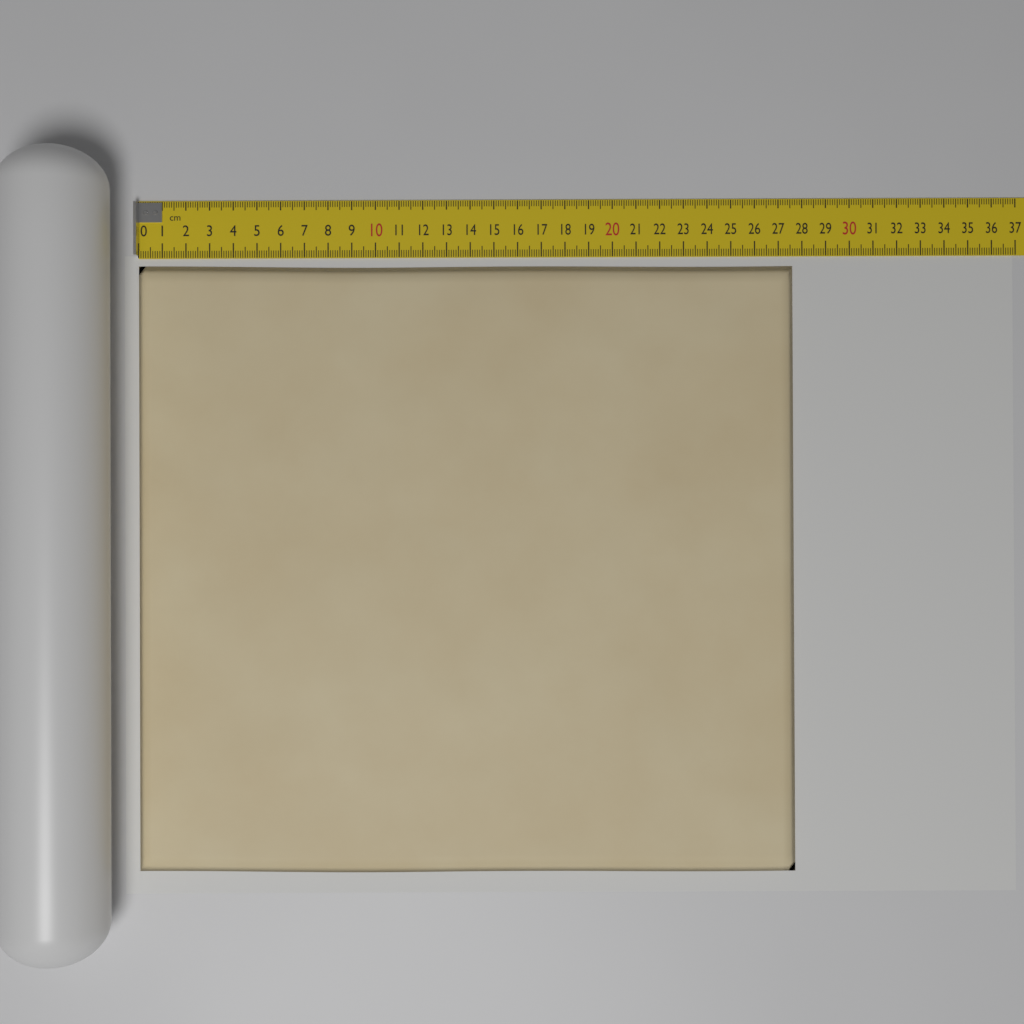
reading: 27.6 cm
